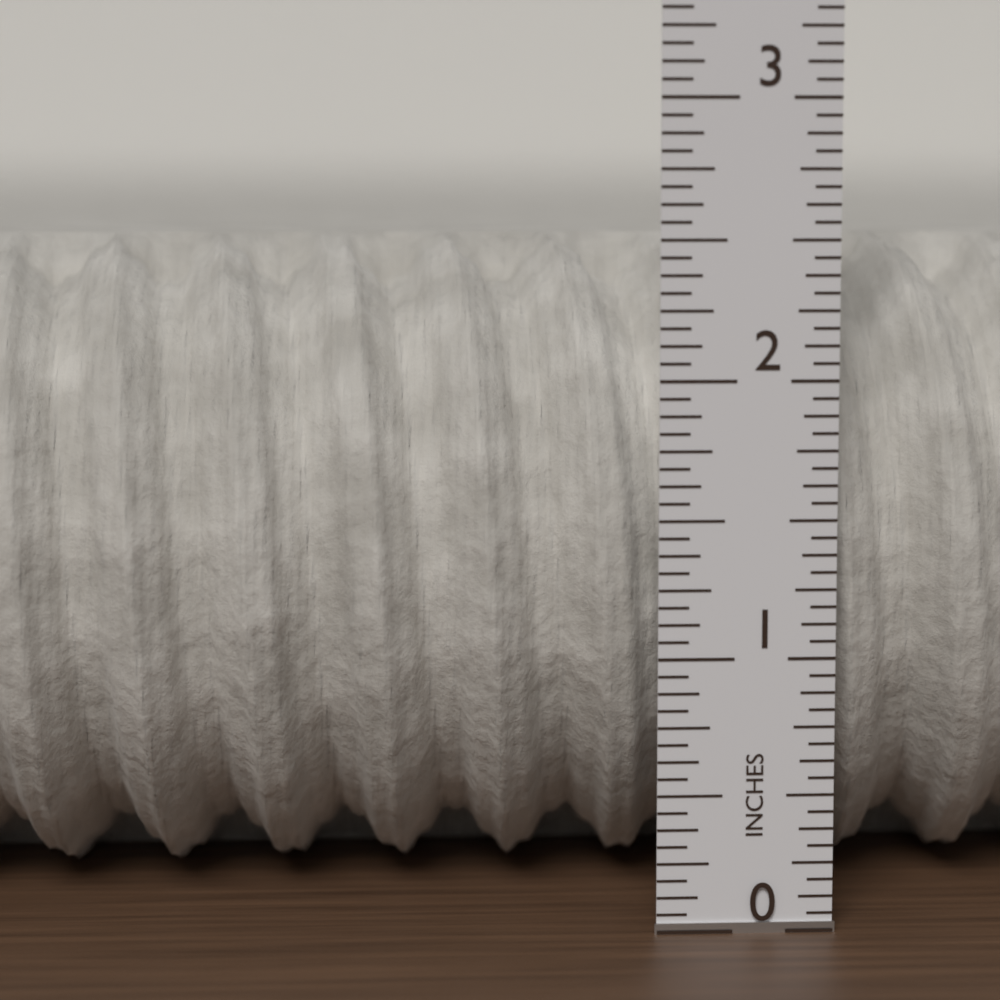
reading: 2.5000 in
